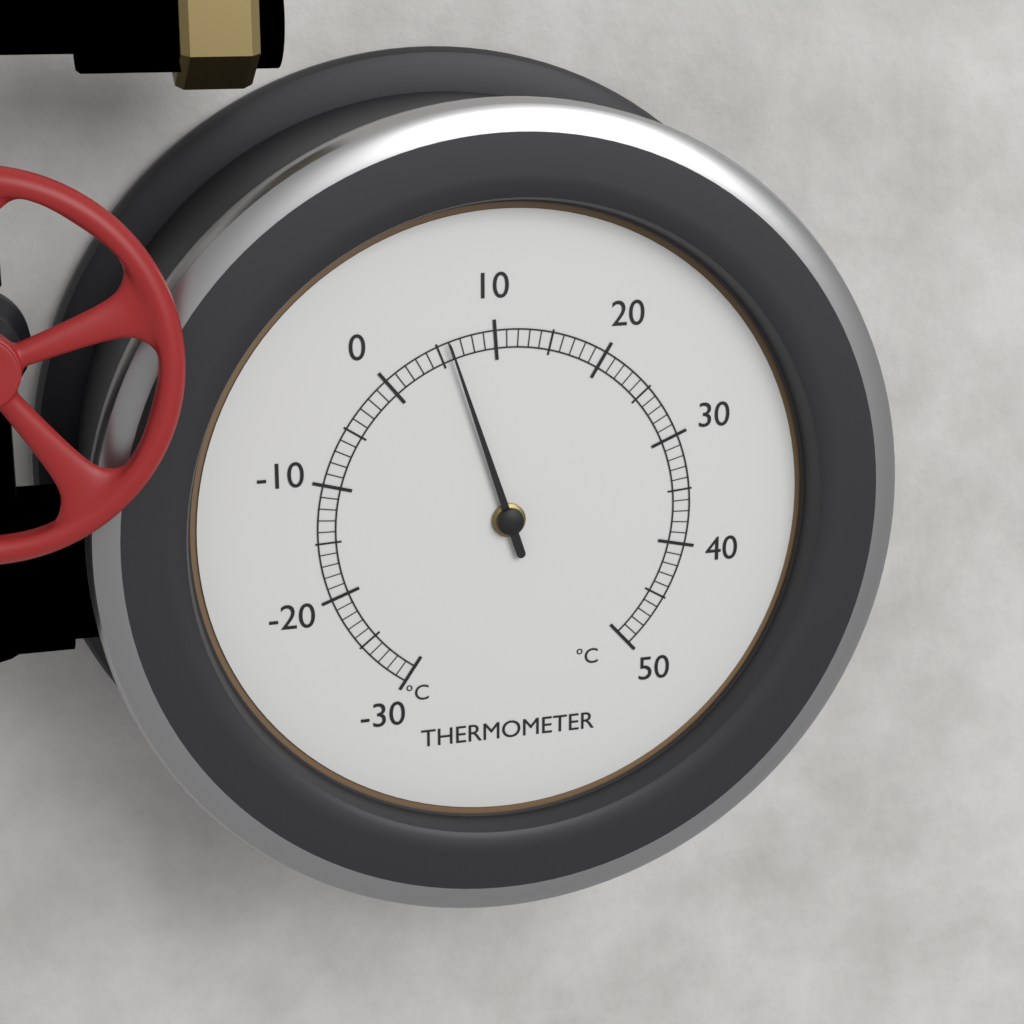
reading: 6 °C
